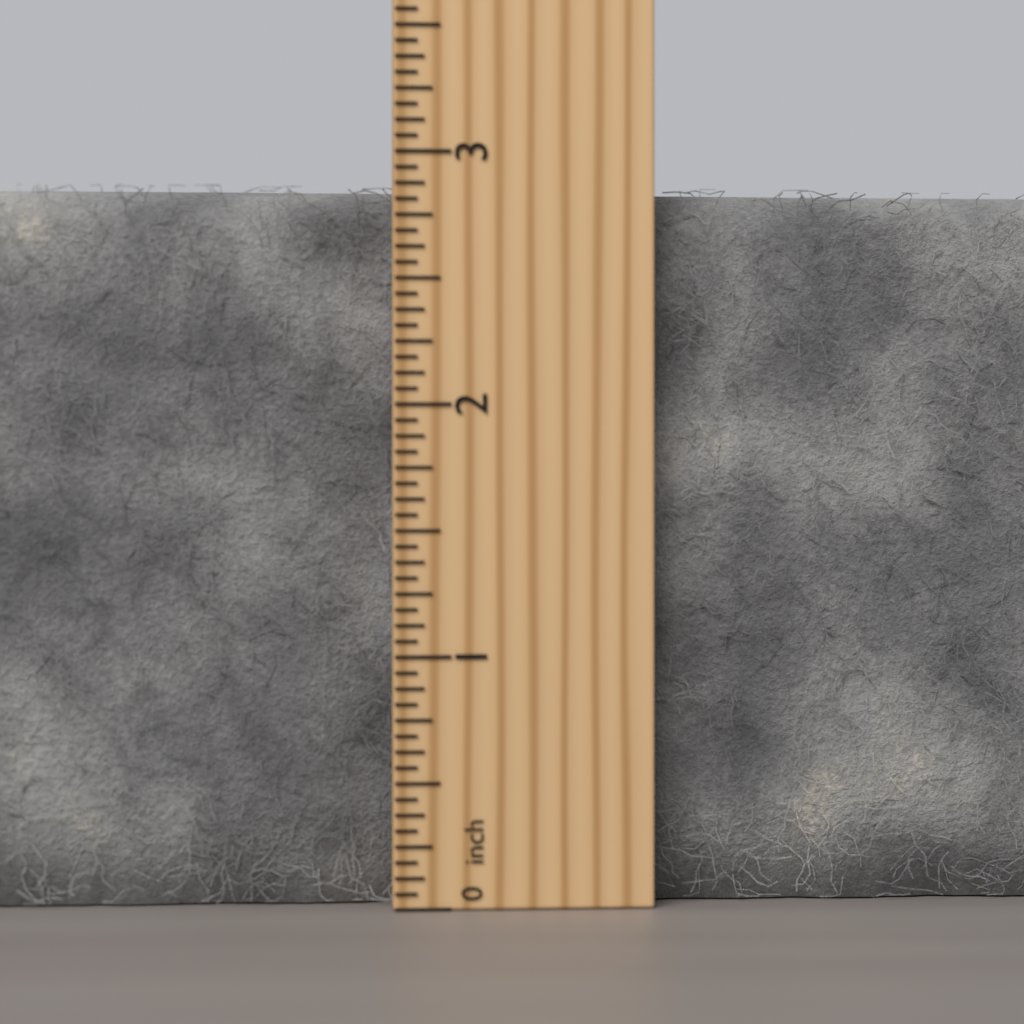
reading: 2.8750 inch
